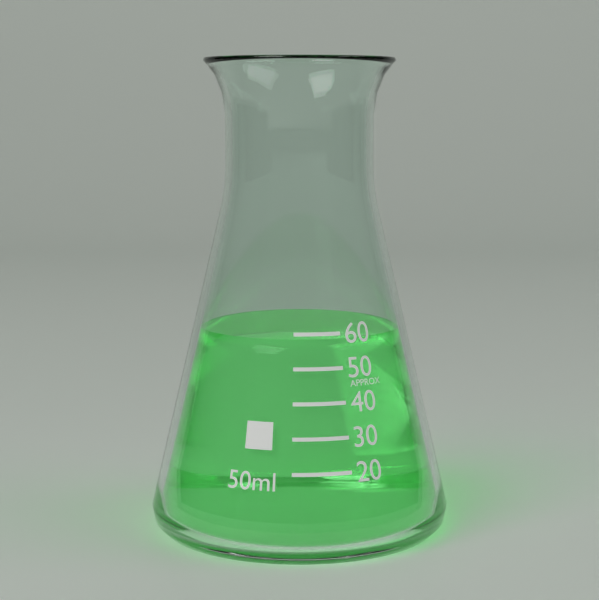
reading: 58 ml
